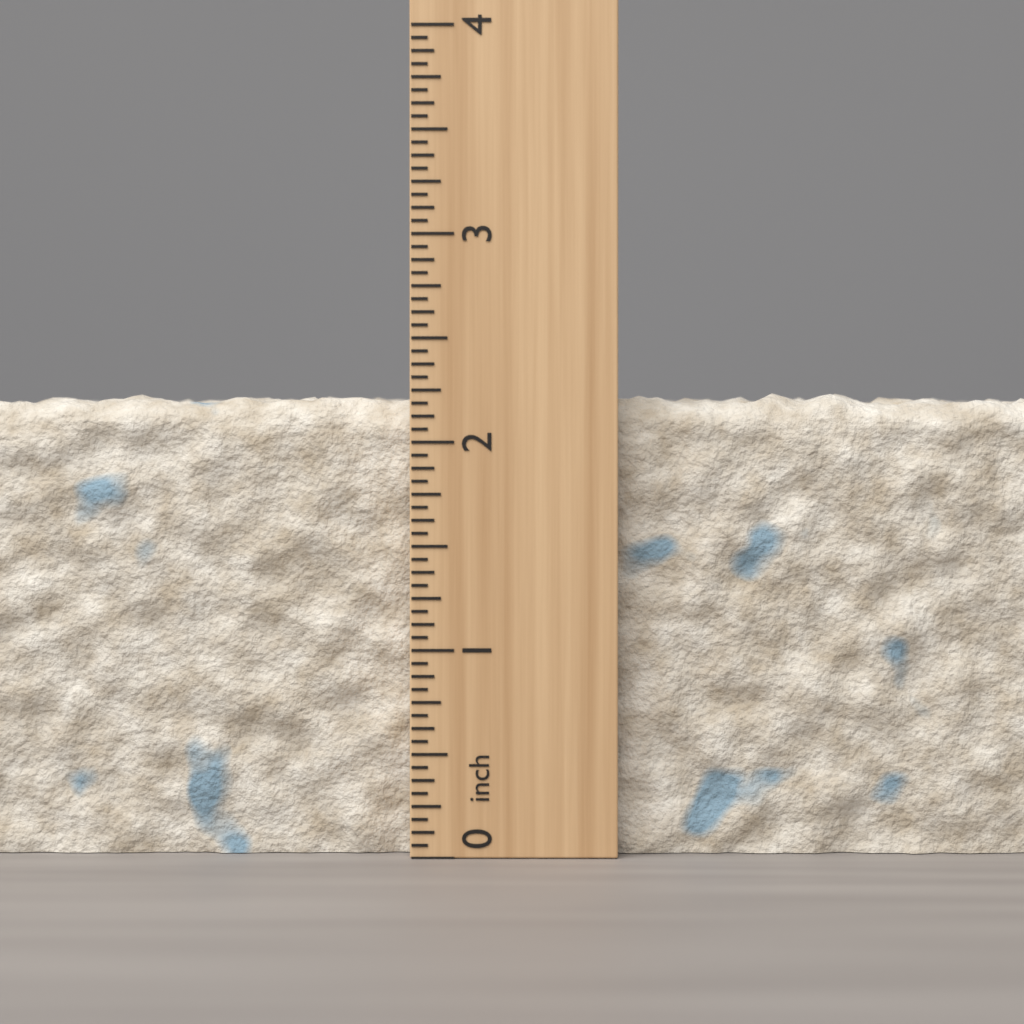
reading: 2.2500 inch
